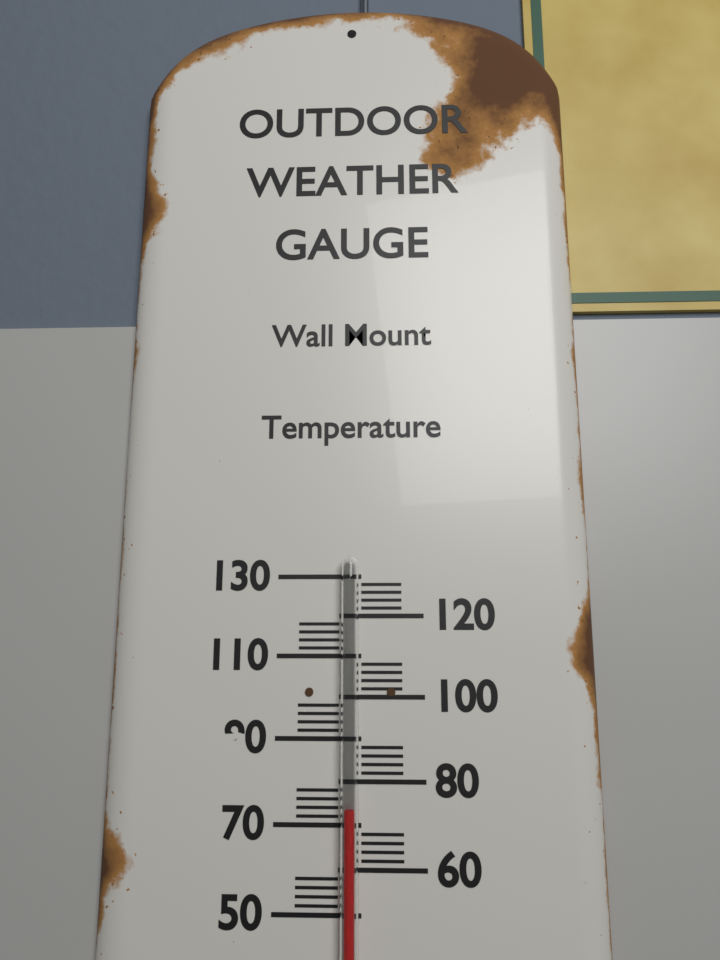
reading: 74 (no unit)
